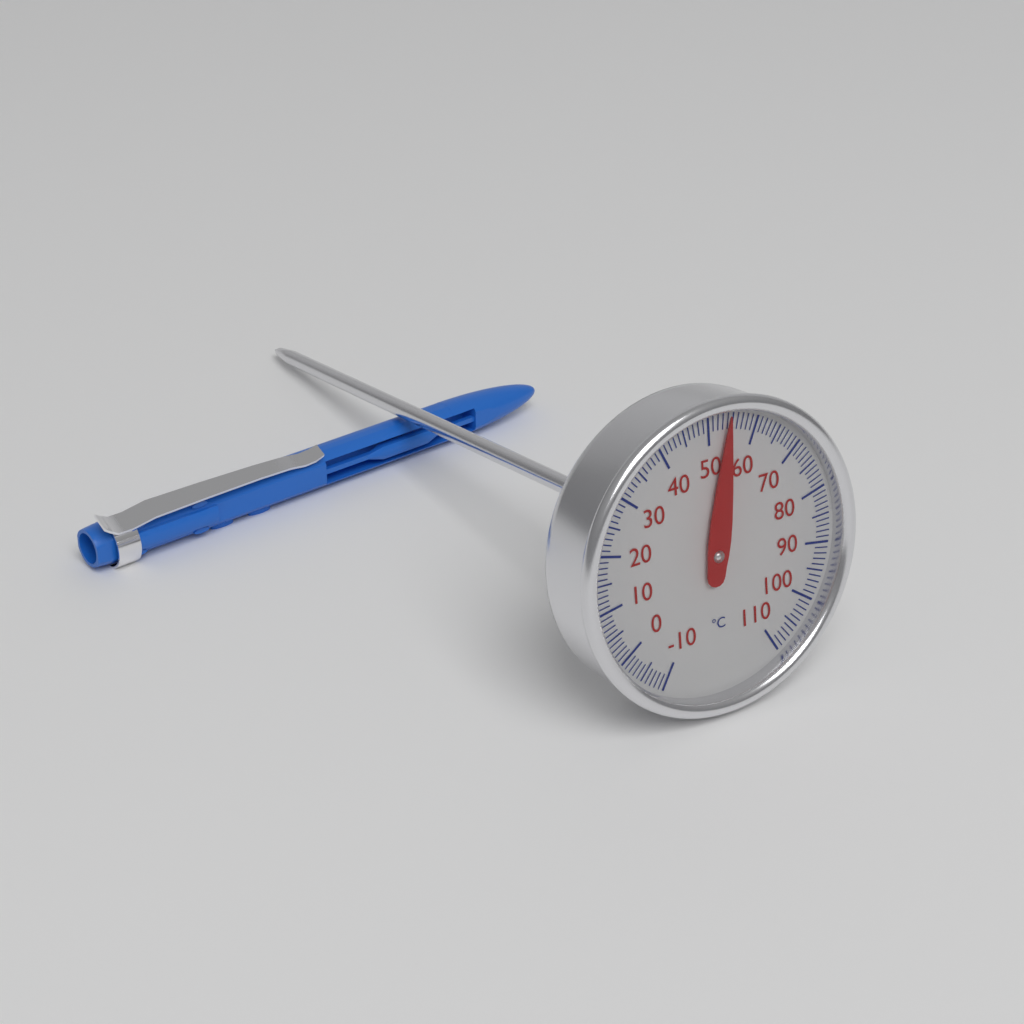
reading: 54 °C
